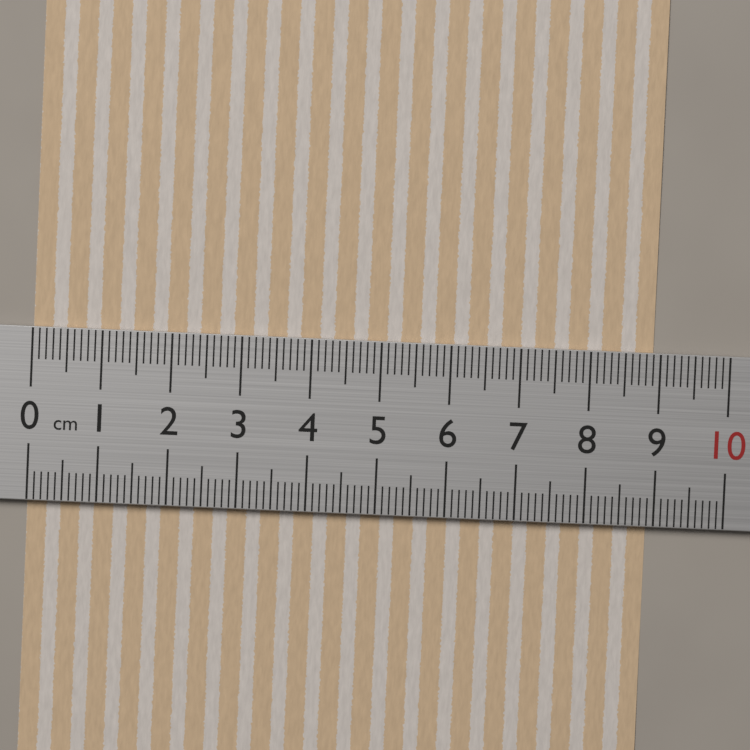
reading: 8.9 cm
